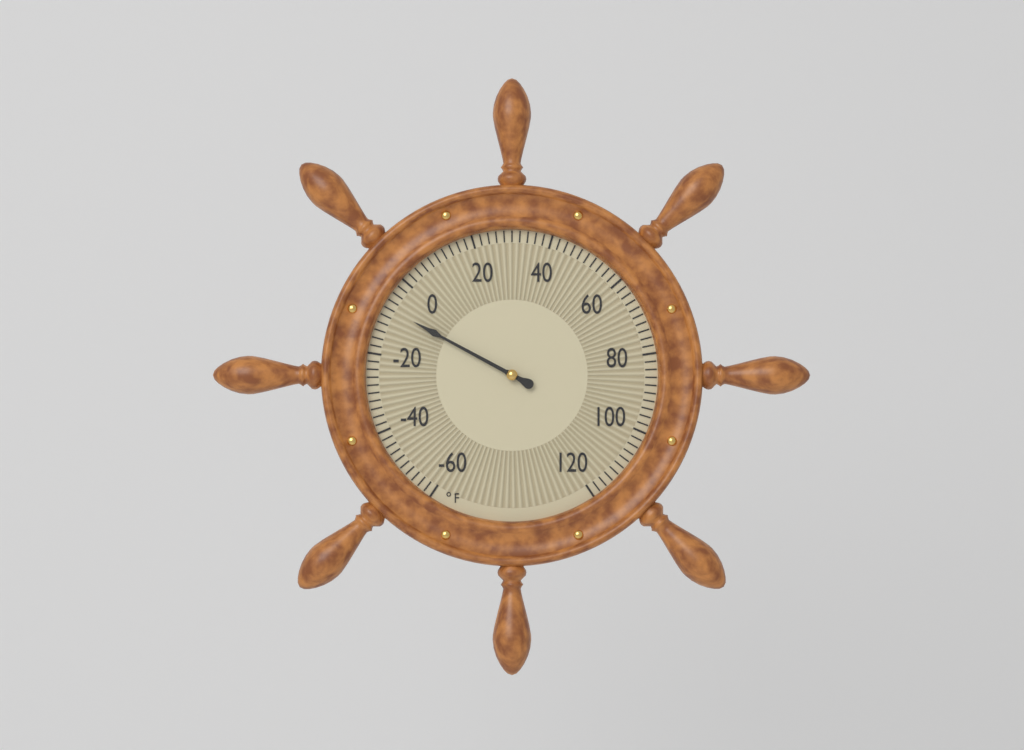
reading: -8 °F
